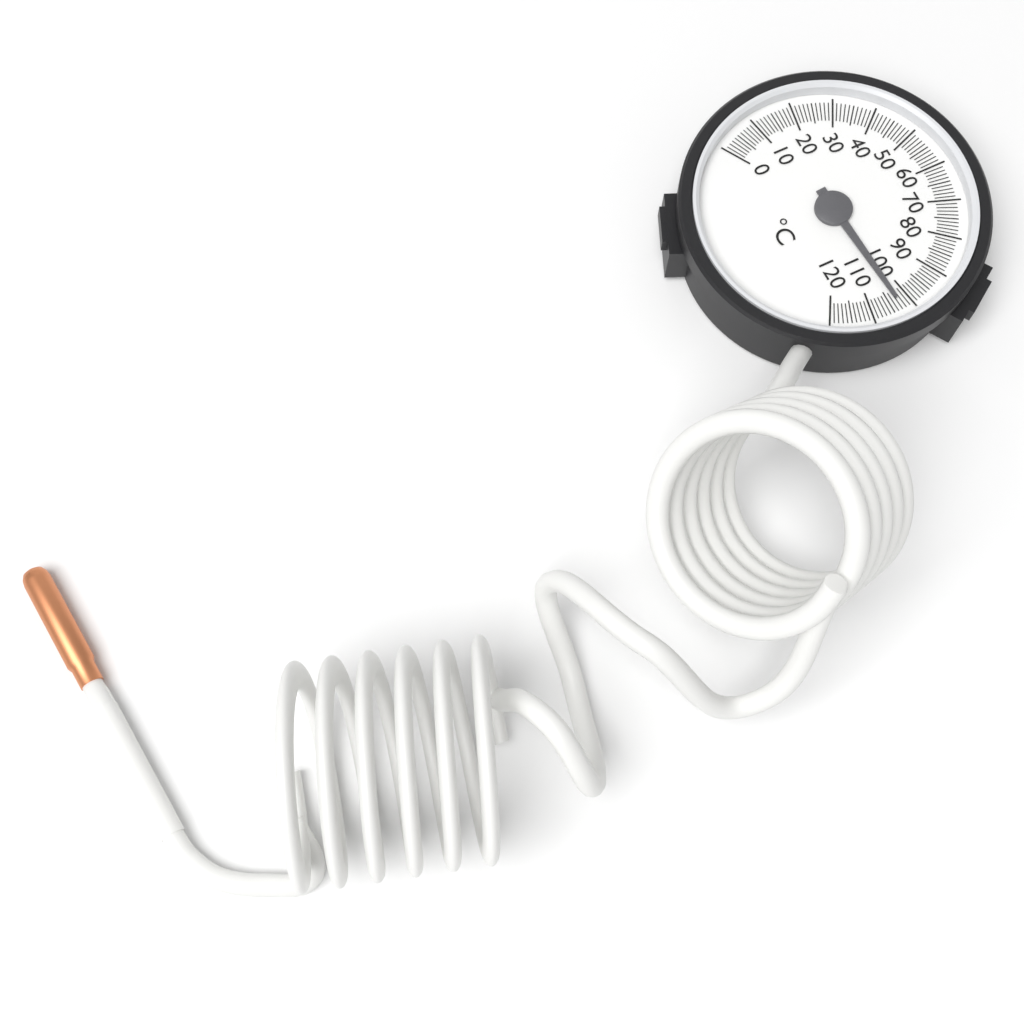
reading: 103 °C
